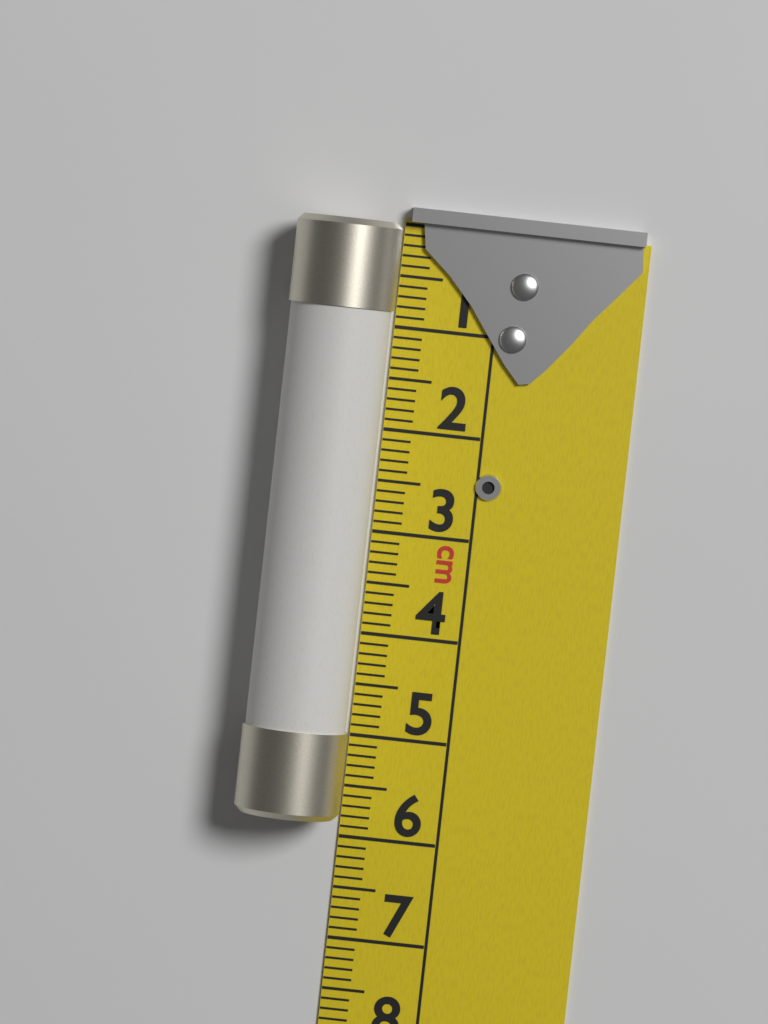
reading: 5.8 cm
